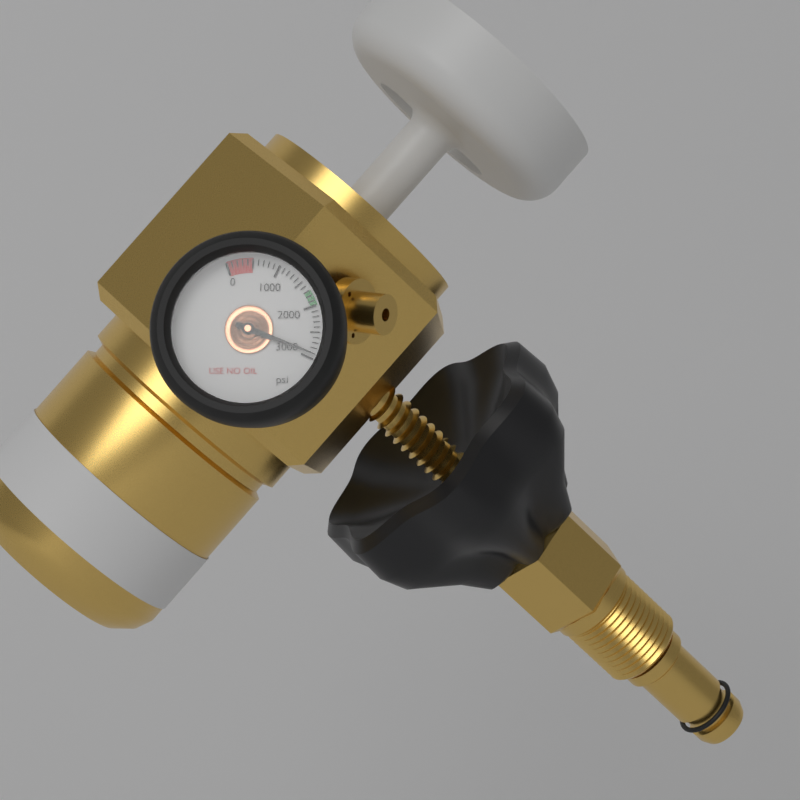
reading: 2900 psi
